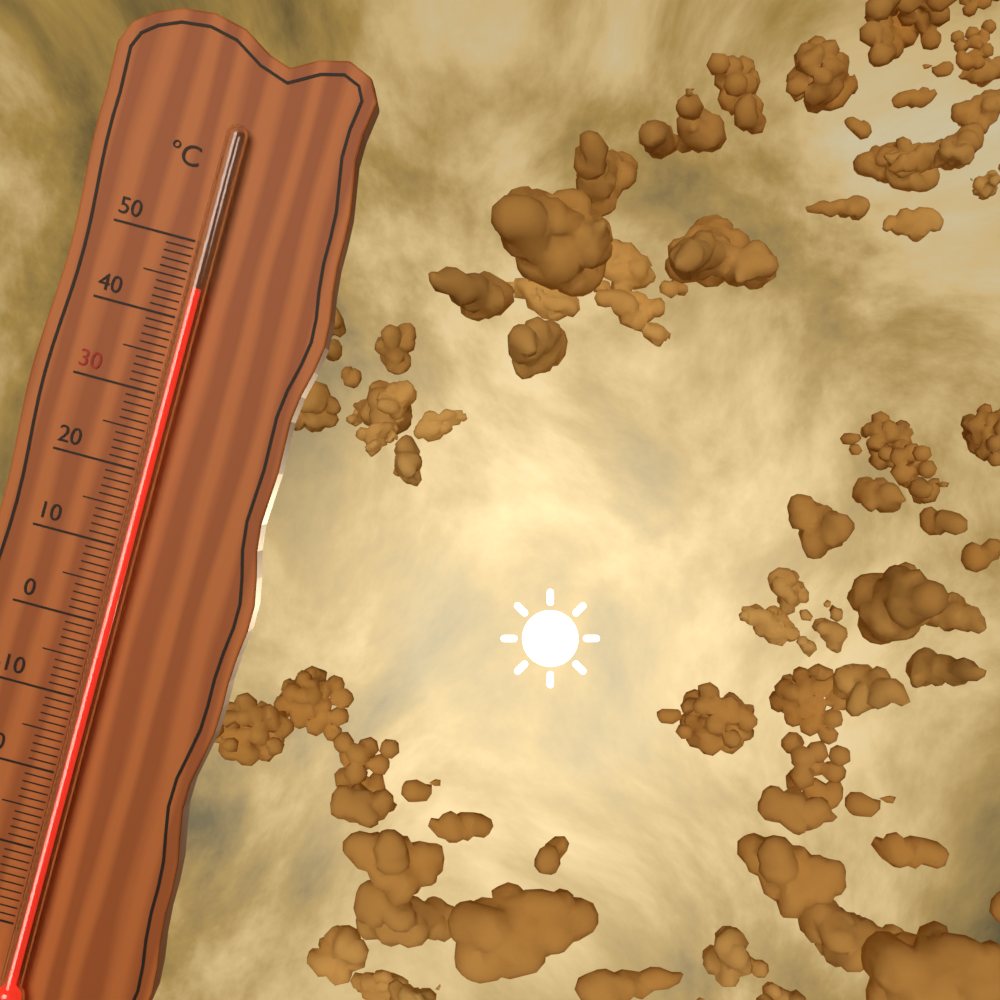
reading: 44 °C
